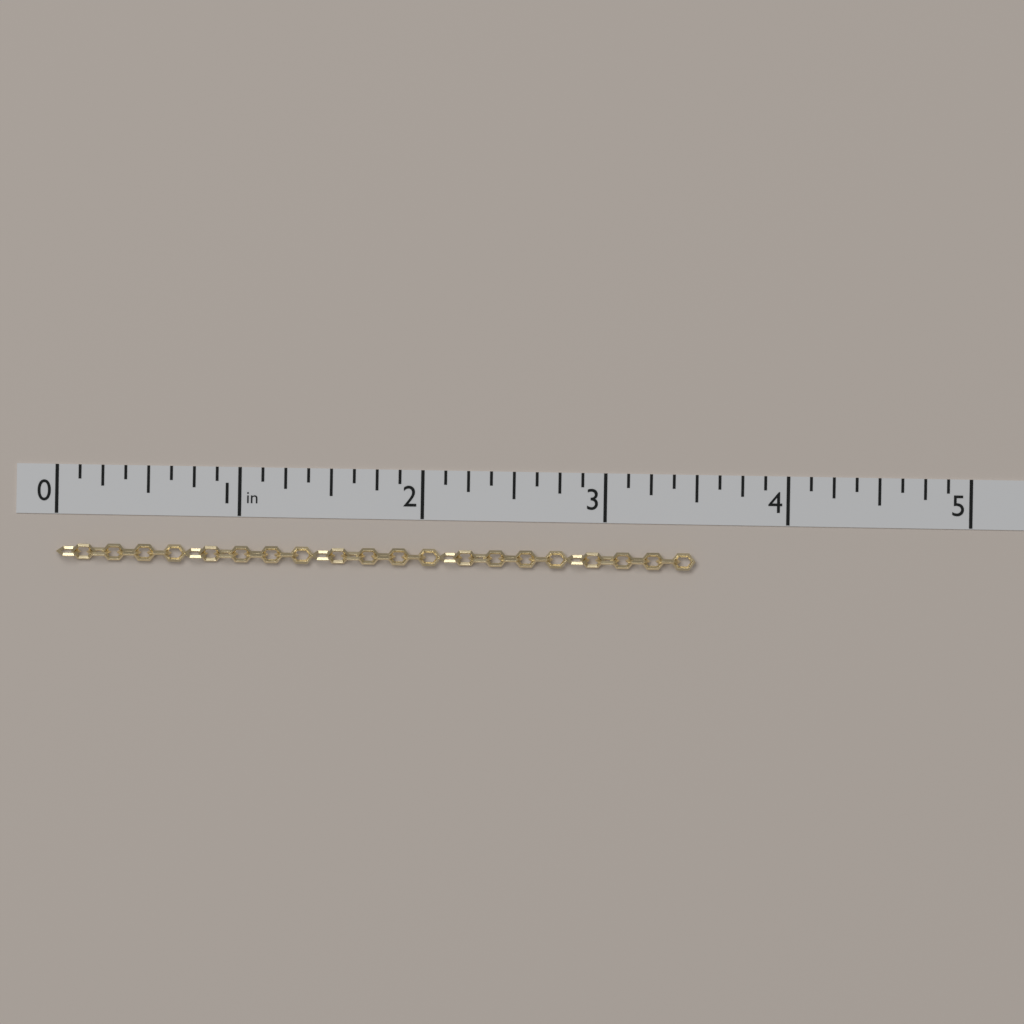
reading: 3.500 in
